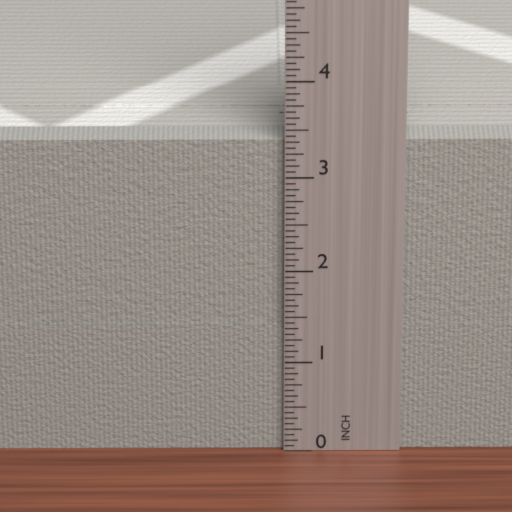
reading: 3.3750 in
